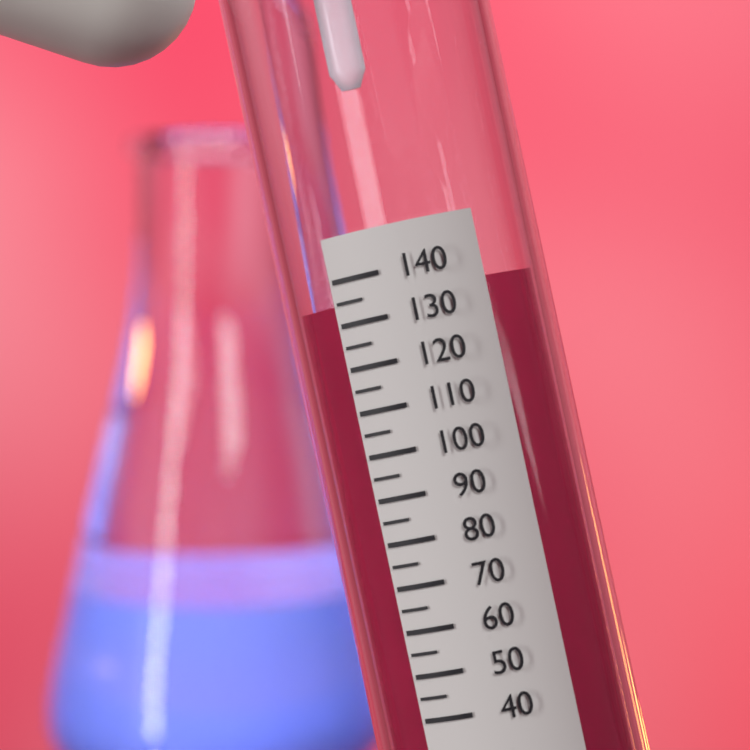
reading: 135 (no unit)
